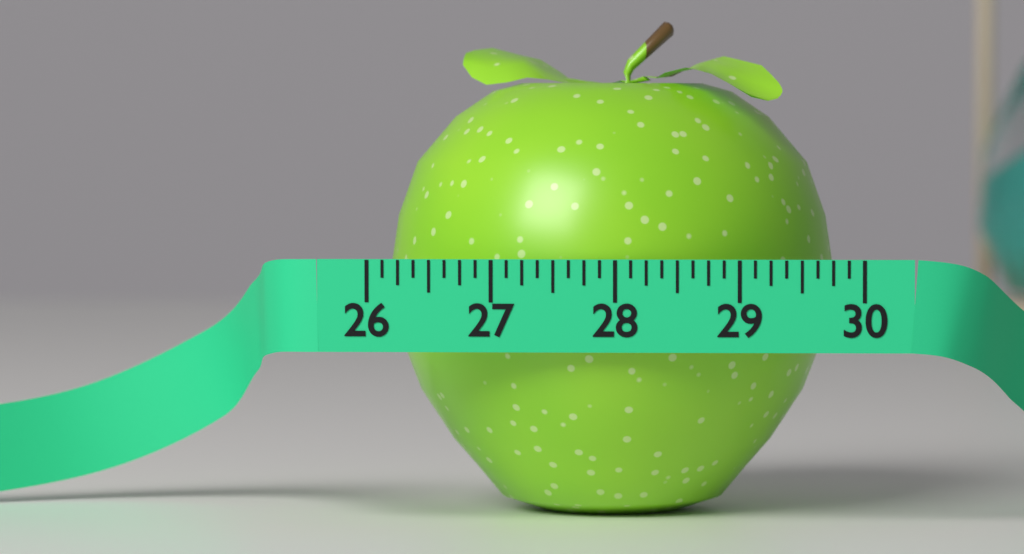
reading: 29.750 (no unit)
